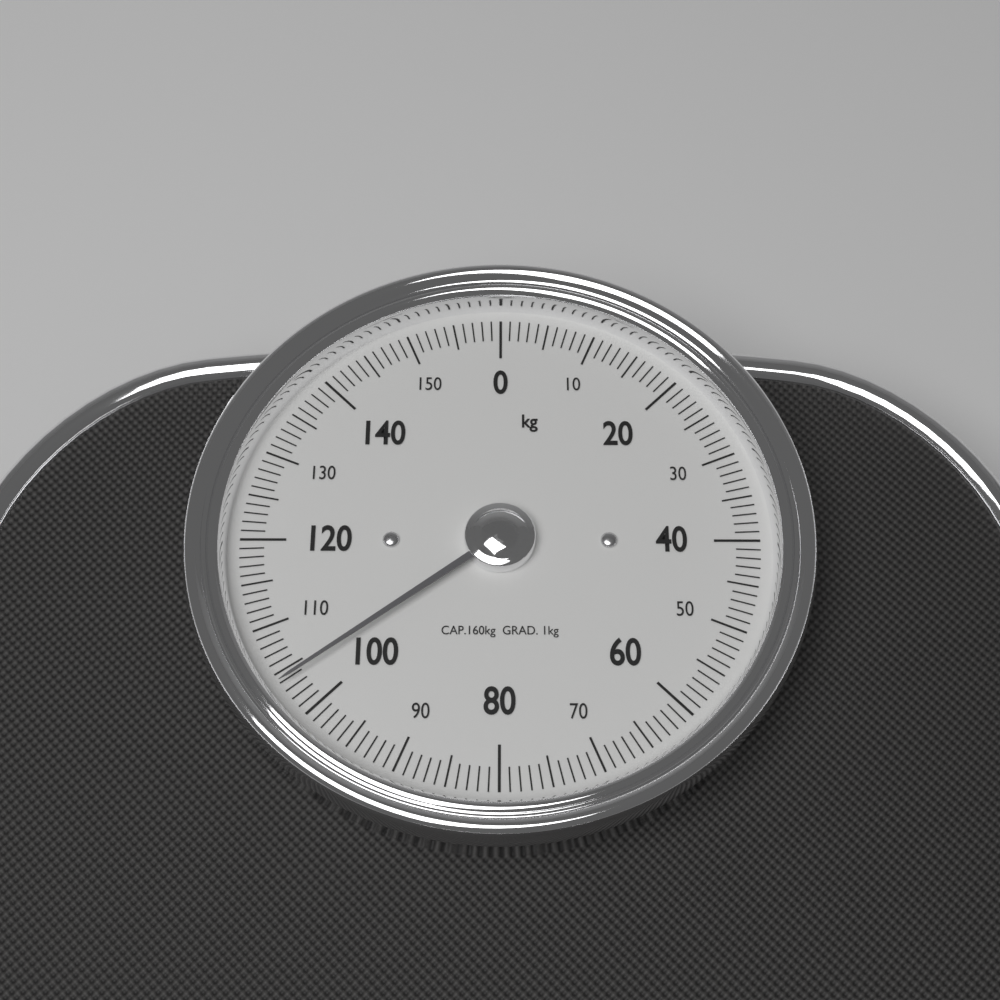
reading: 104 kg
